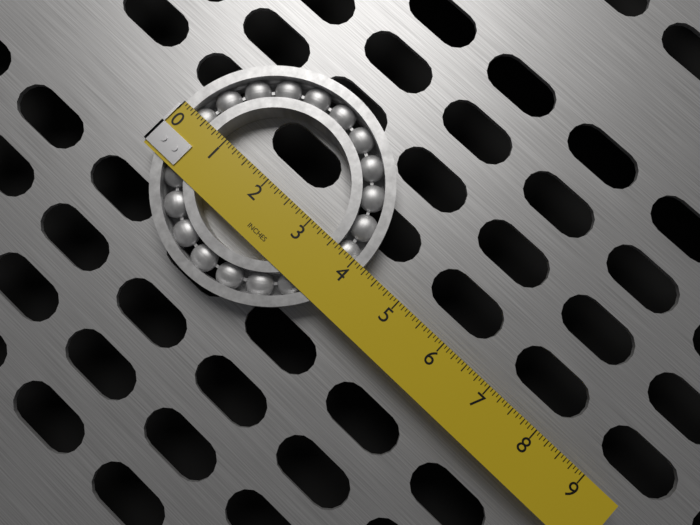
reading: 4.1875 in
